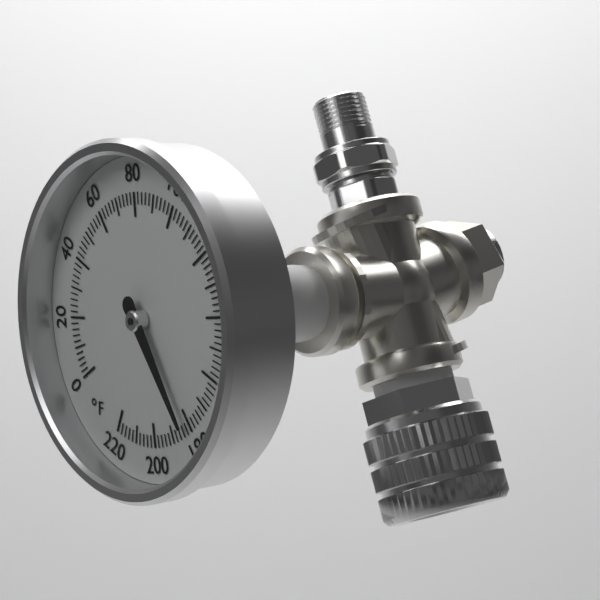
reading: 182 °F
